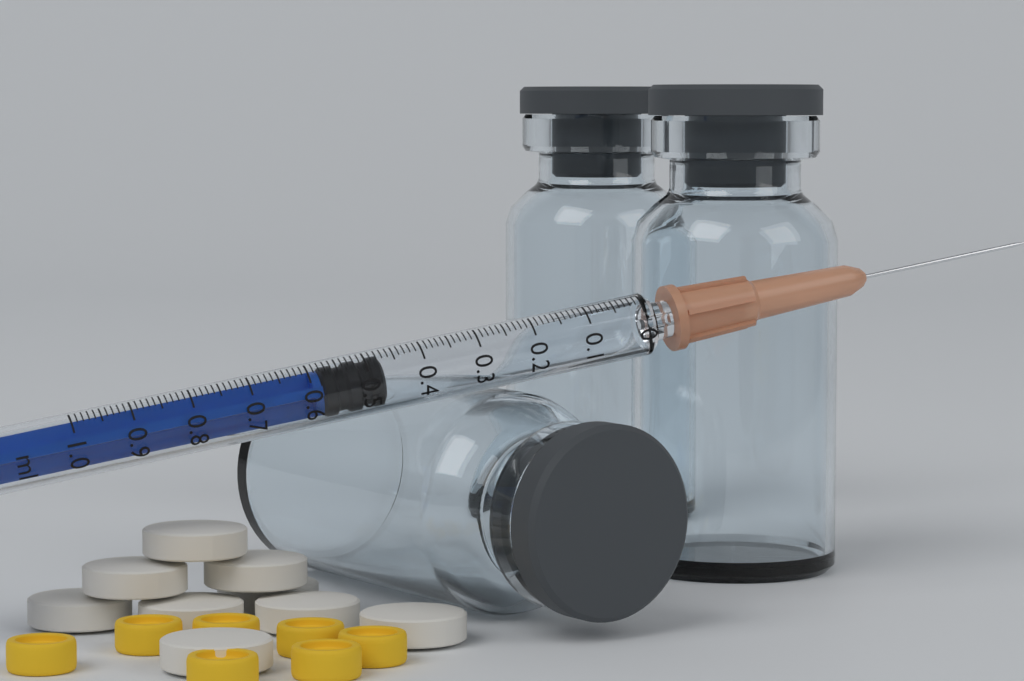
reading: 0.47 ml
